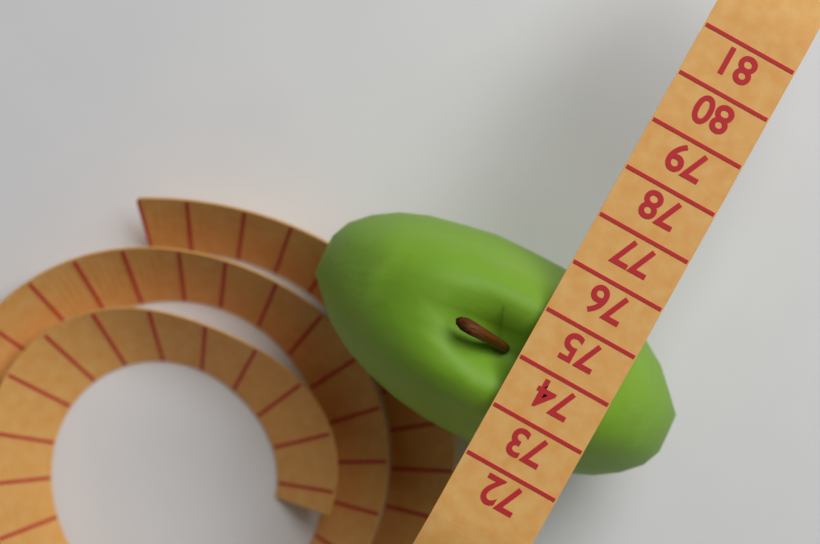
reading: 76 (no unit)
